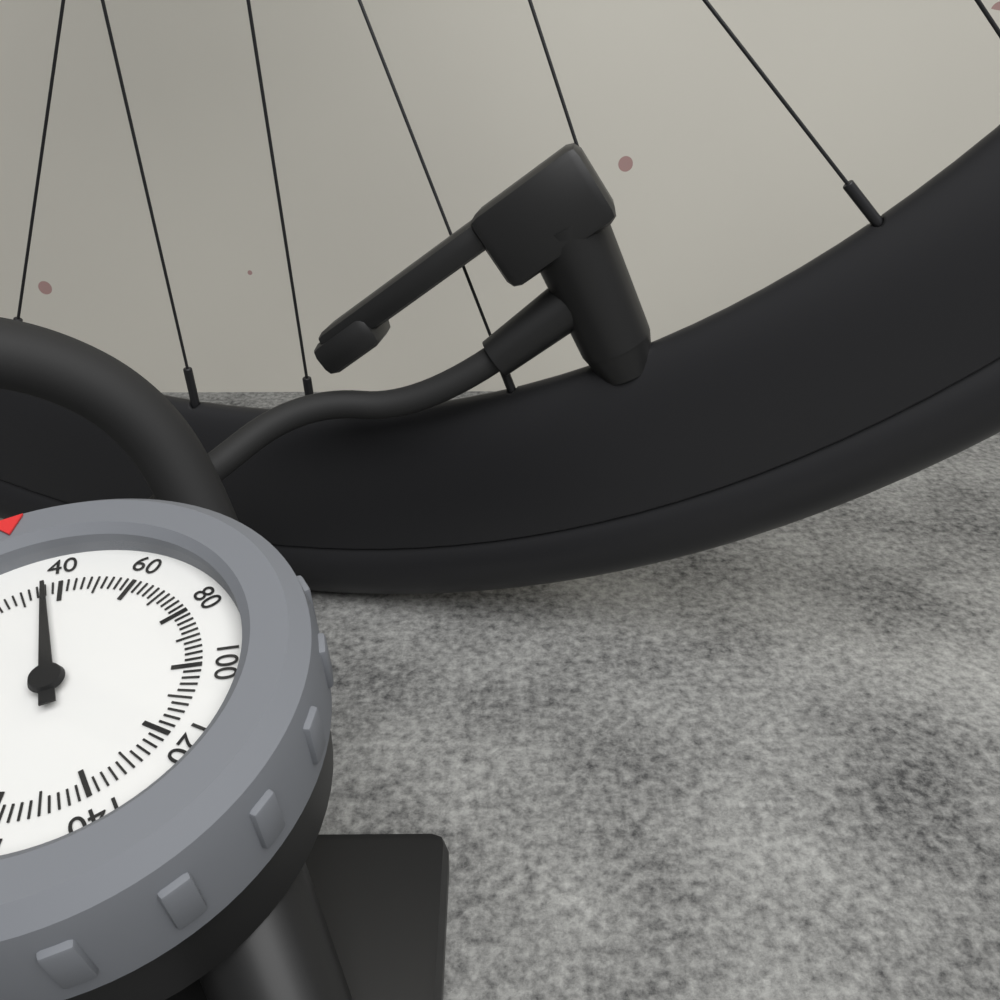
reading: 36 psi
